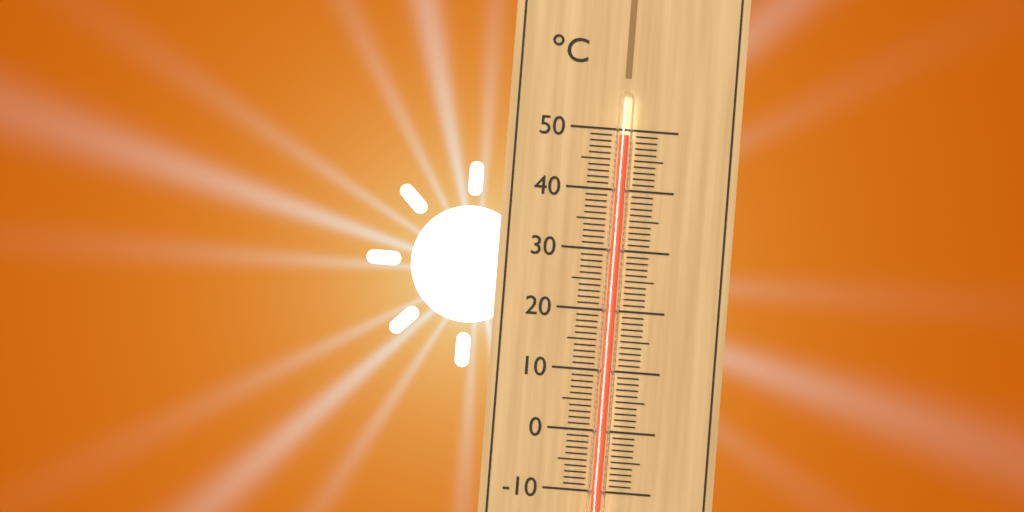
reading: 49 °C
